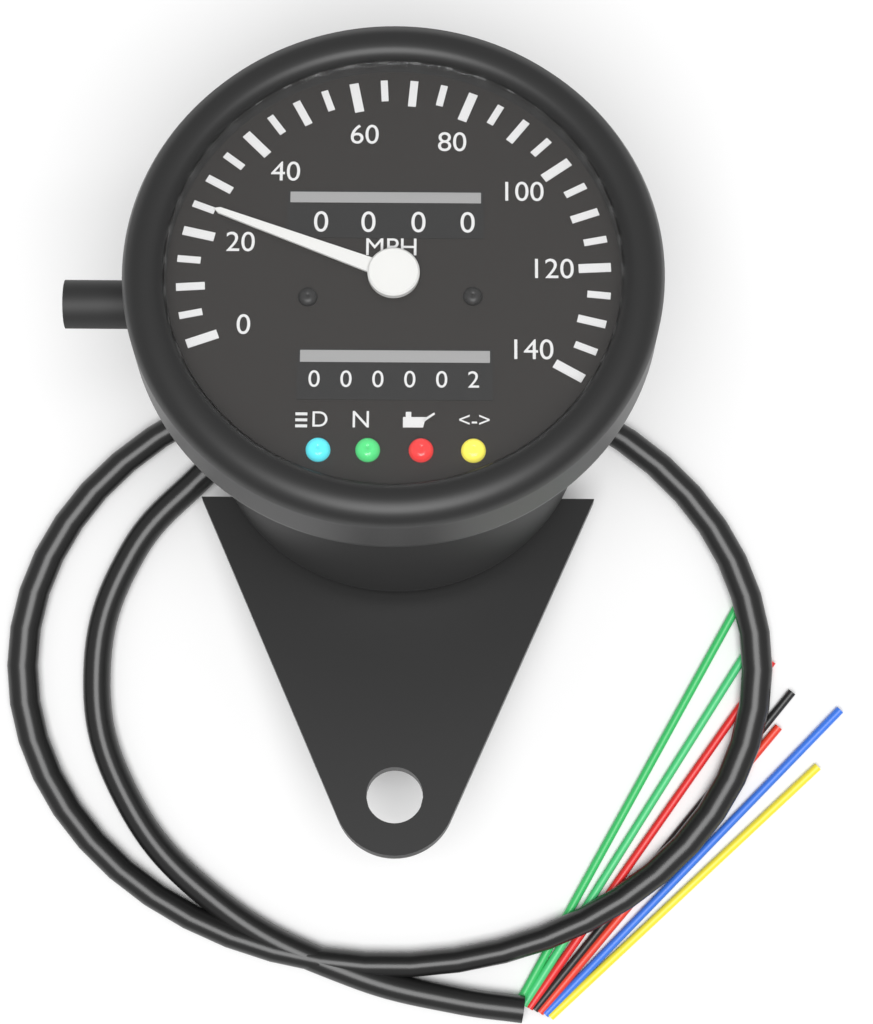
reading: 25 MPH
